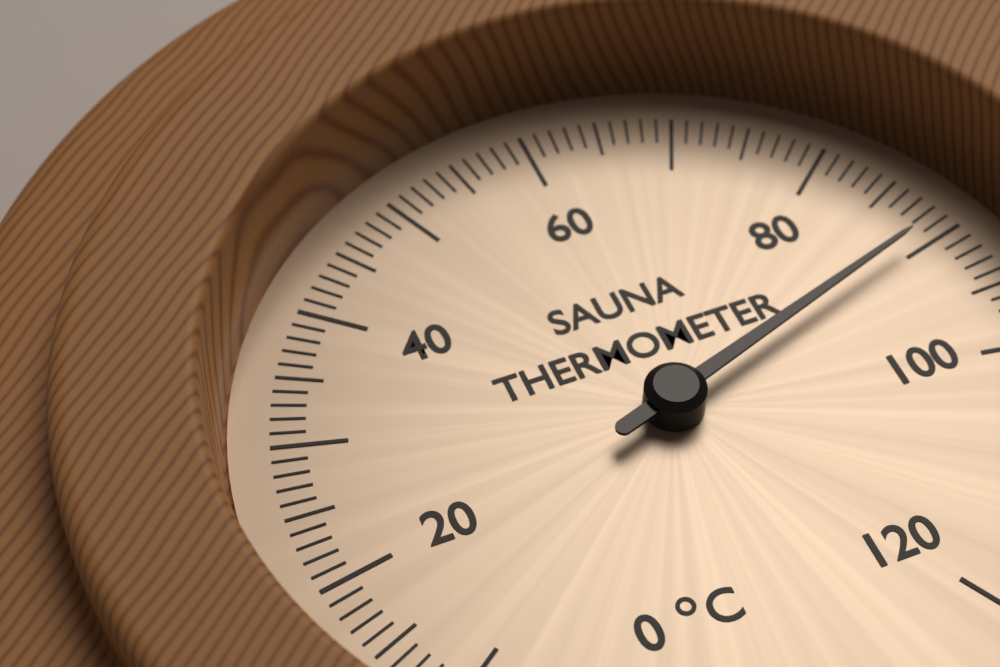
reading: 89 °C
